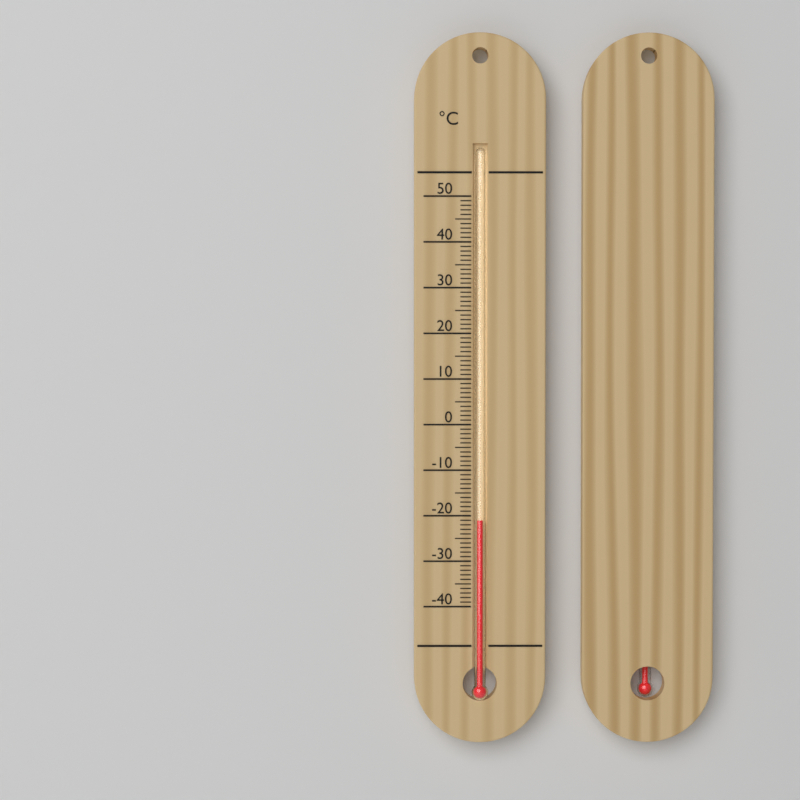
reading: -21 °C
